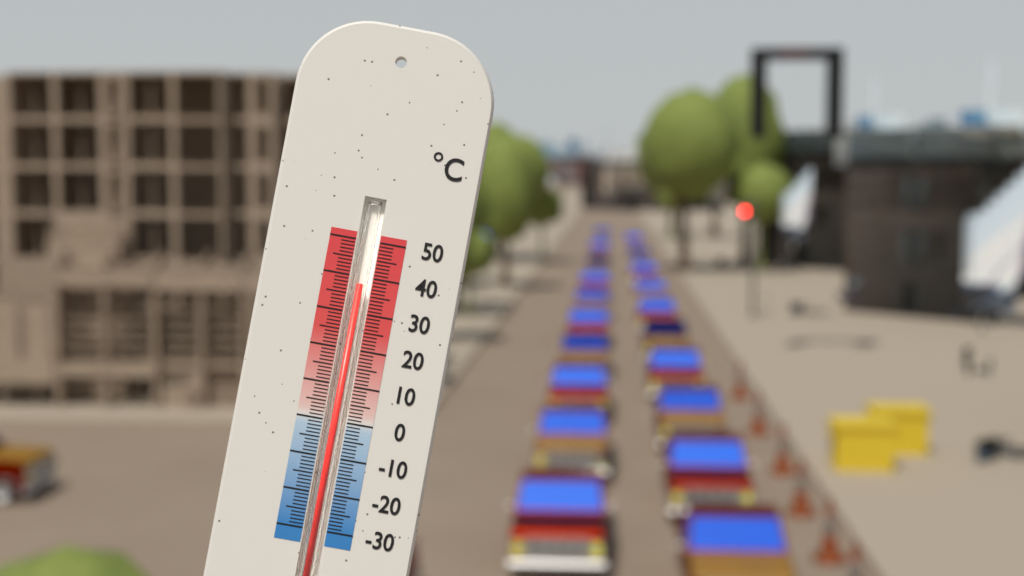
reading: 38 °C
